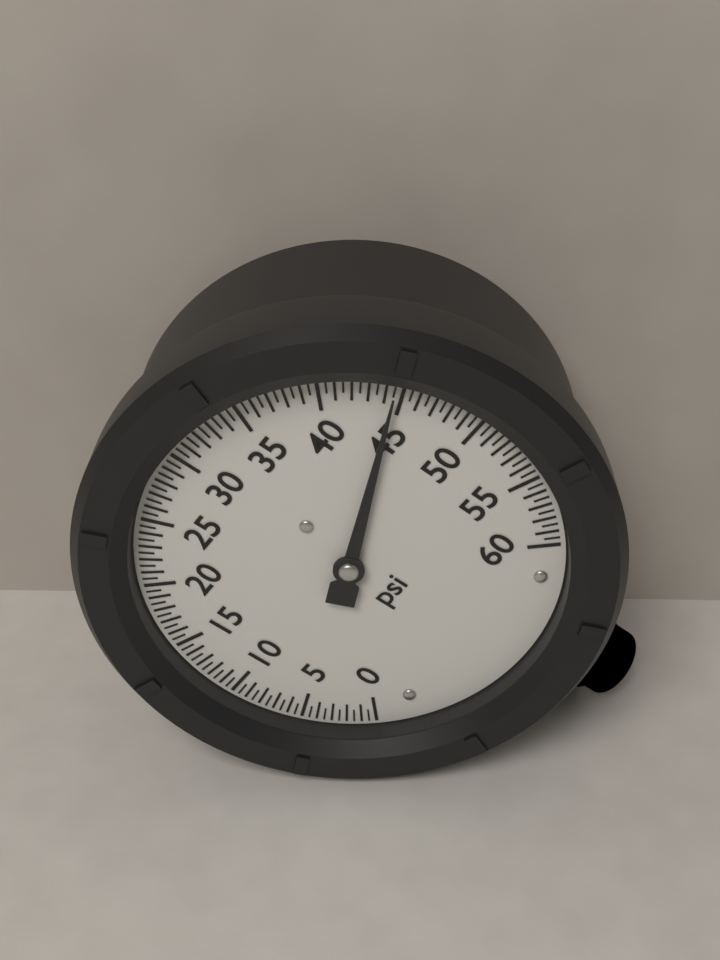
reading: 44.5 psi
